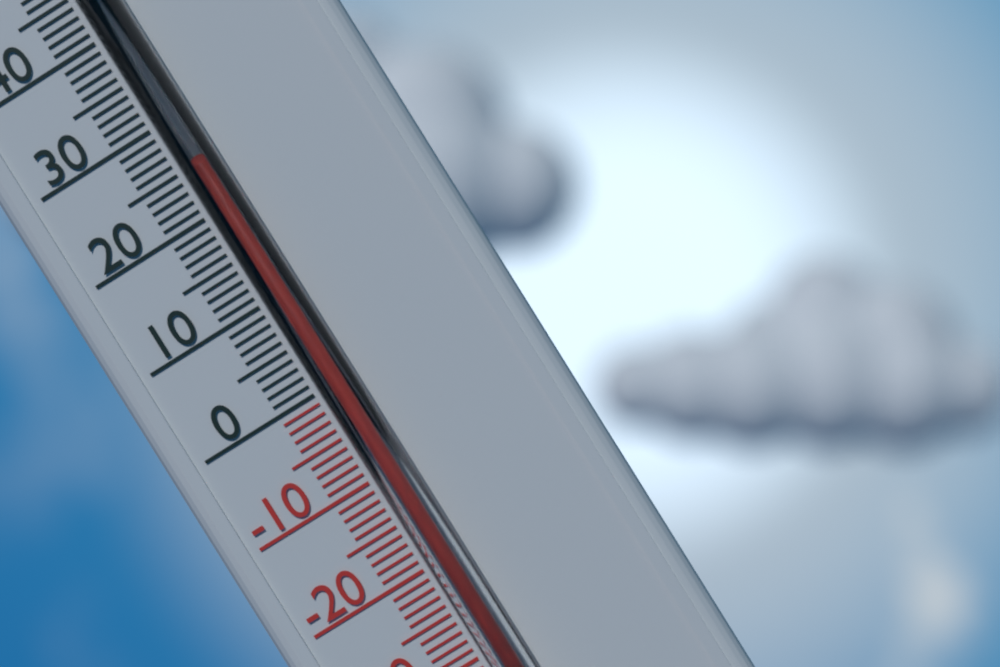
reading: 24 °C
